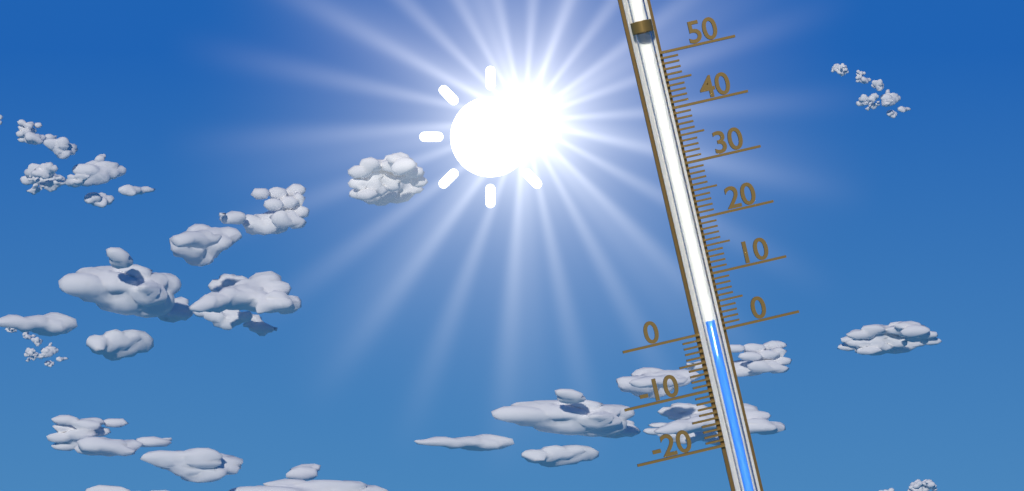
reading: 2 (no unit)
